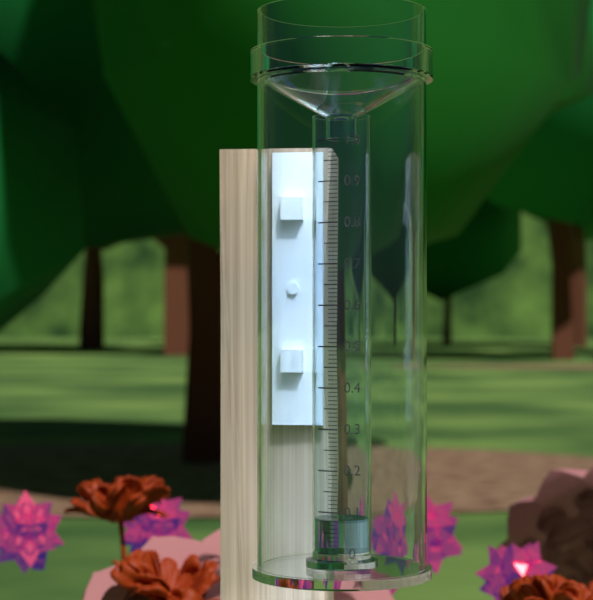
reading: 0.08 (no unit)
